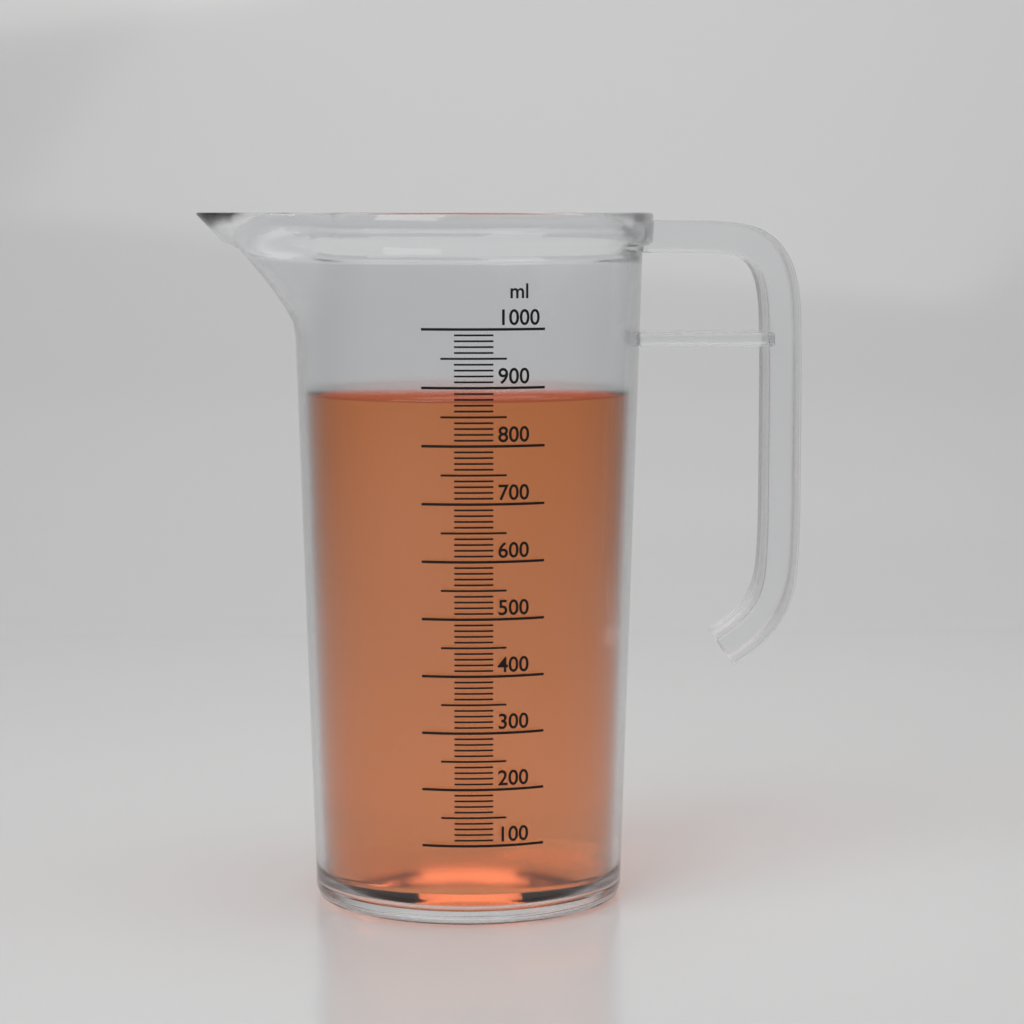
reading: 880 ml
